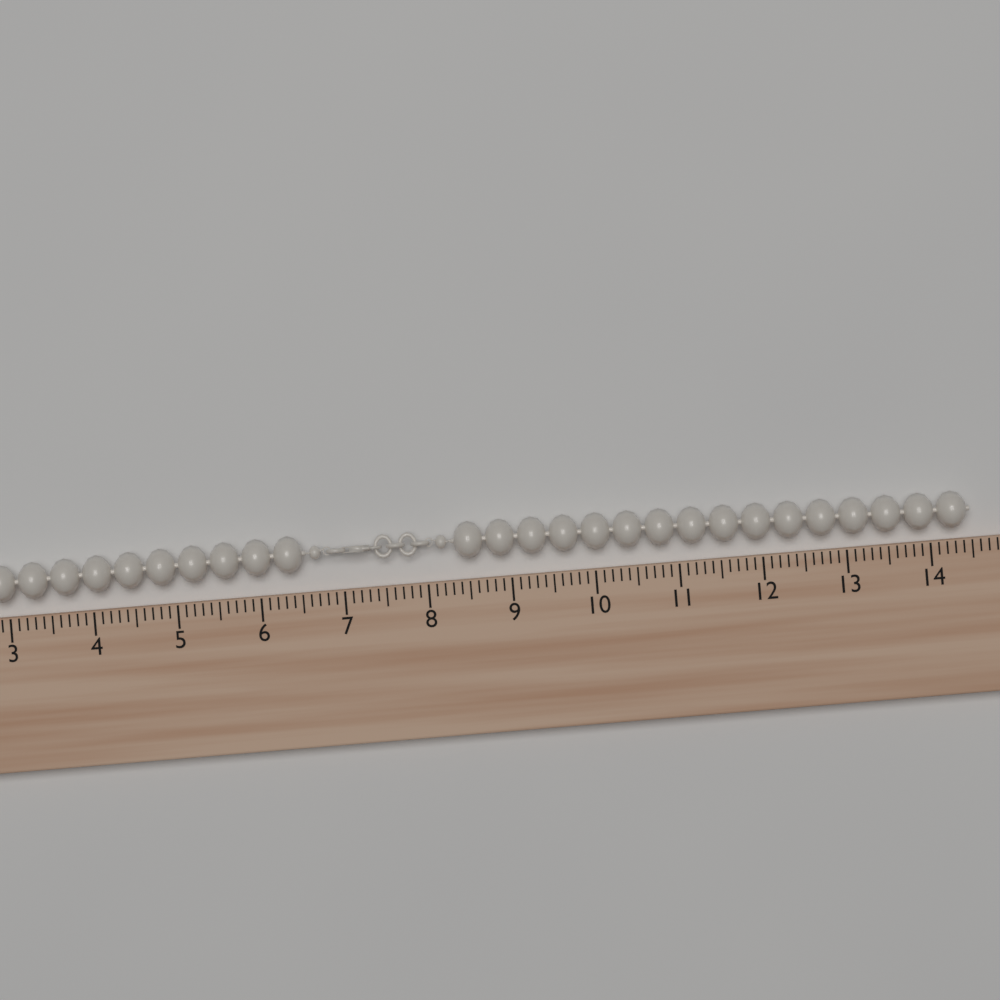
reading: 14.5 (no unit)
